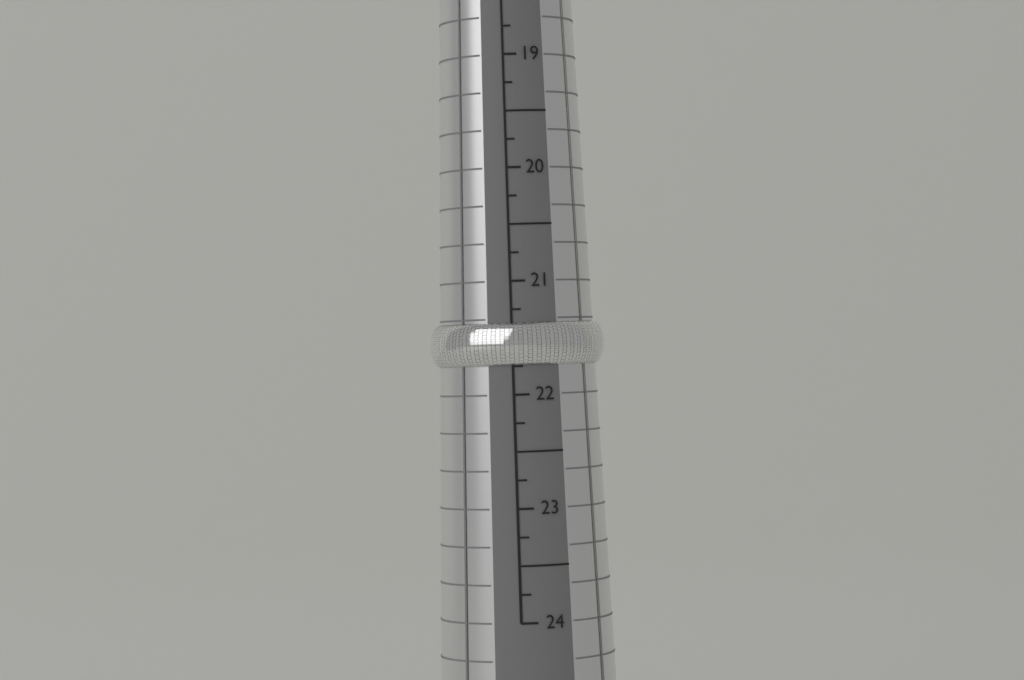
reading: 21.75 mm
